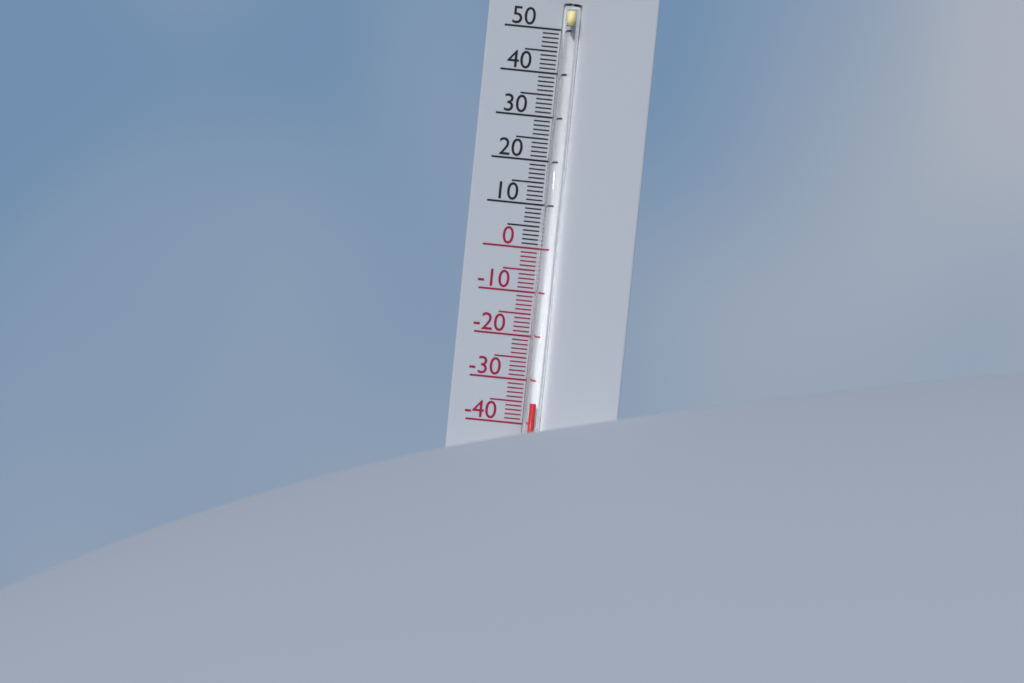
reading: -35 °C
